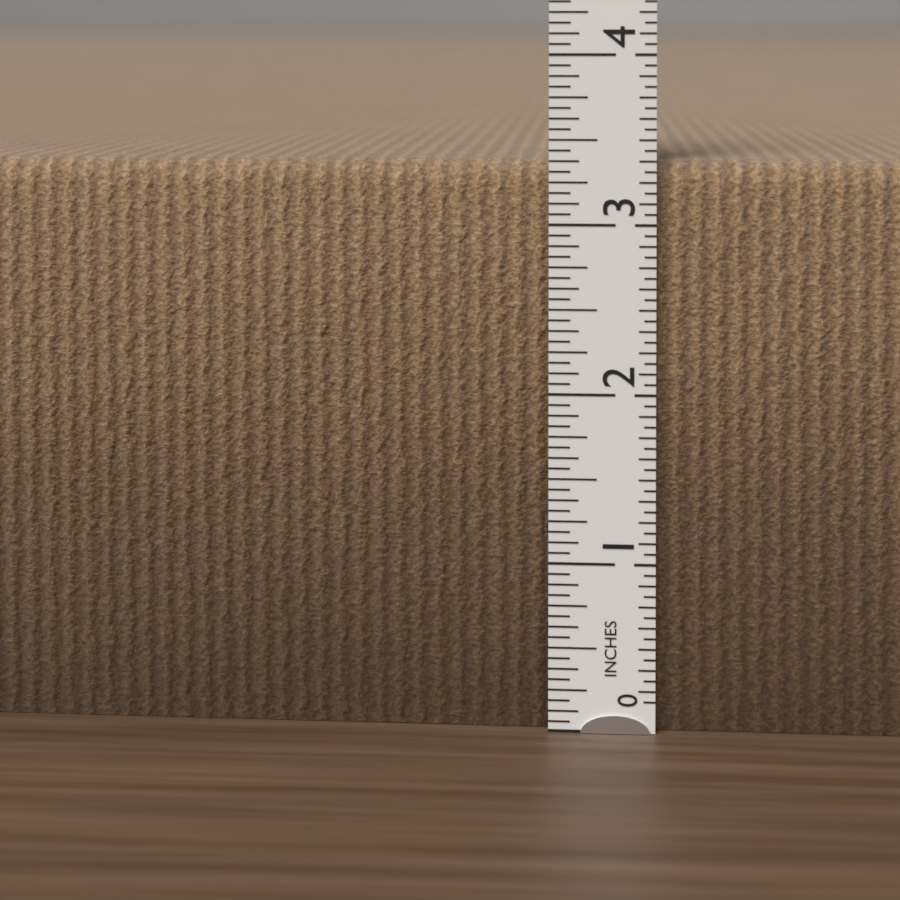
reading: 3.3750 in
